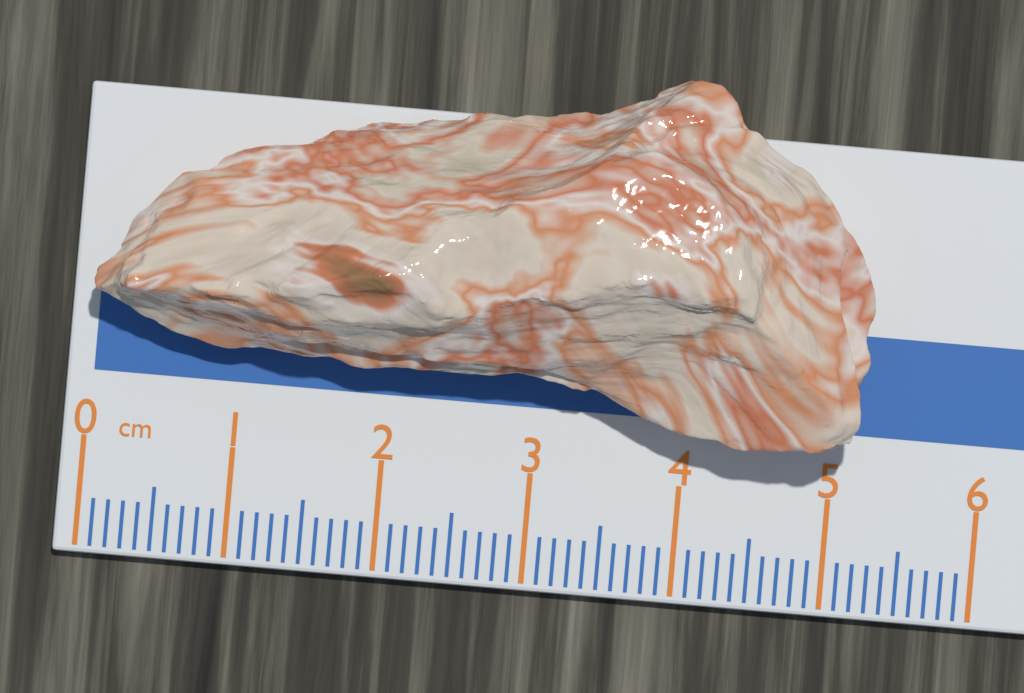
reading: 5.2 cm
